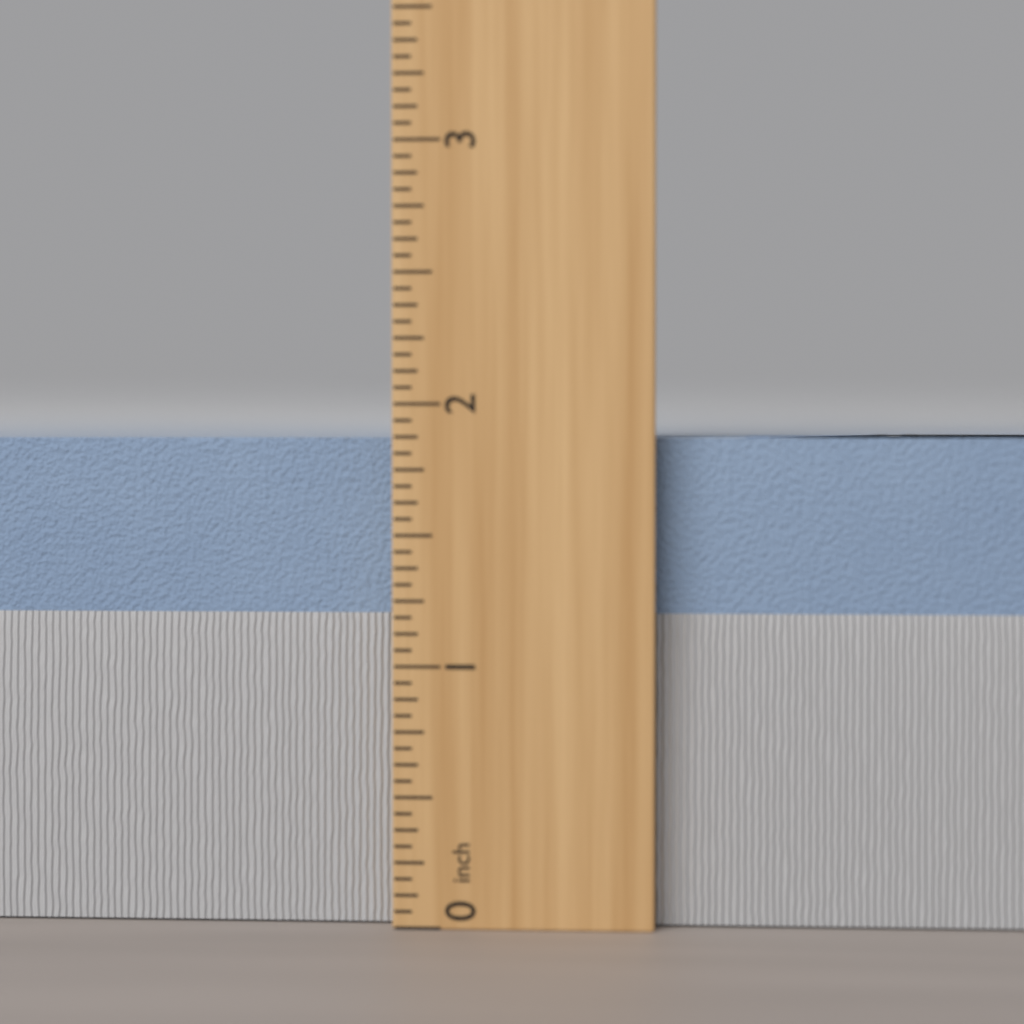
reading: 1.8750 inch
